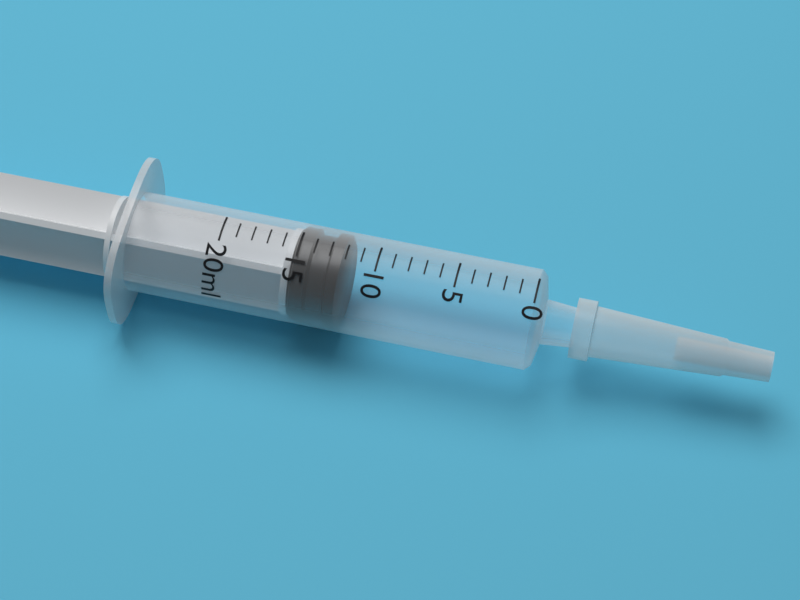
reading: 12 ml
